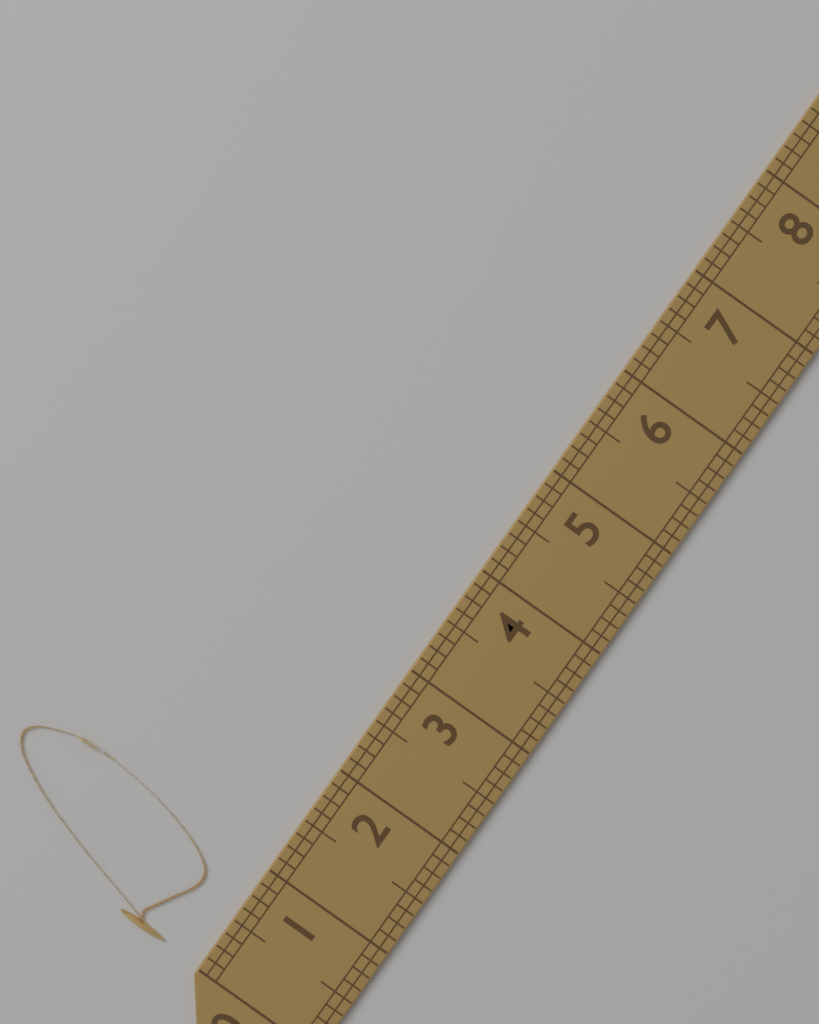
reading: 1.000 (no unit)
